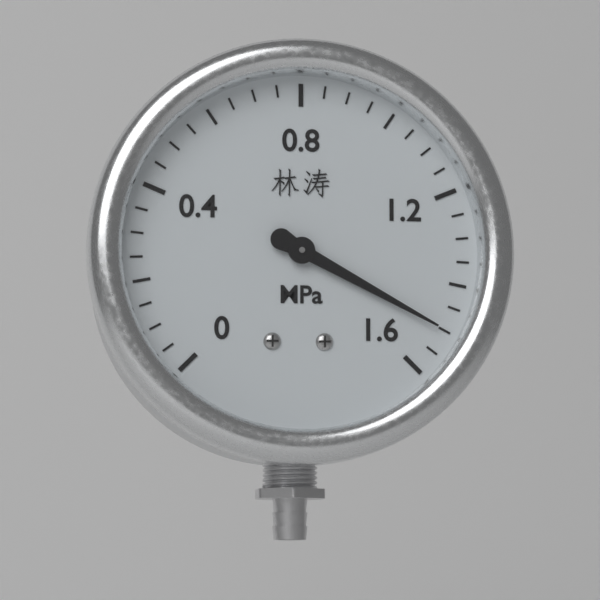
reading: 1.50 MPa
